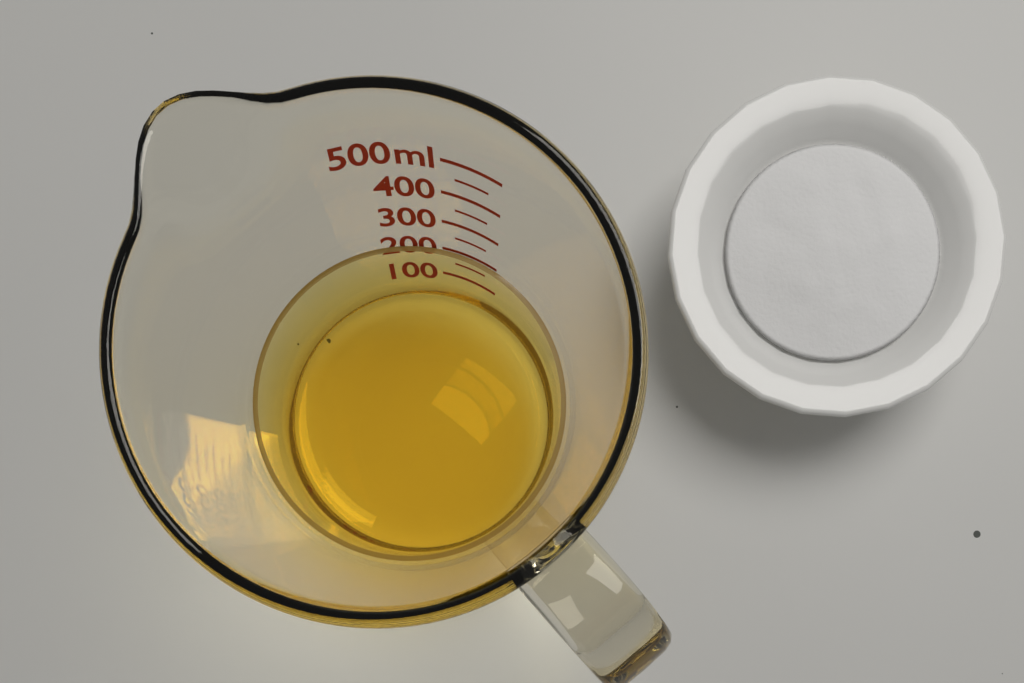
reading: 200 ml
